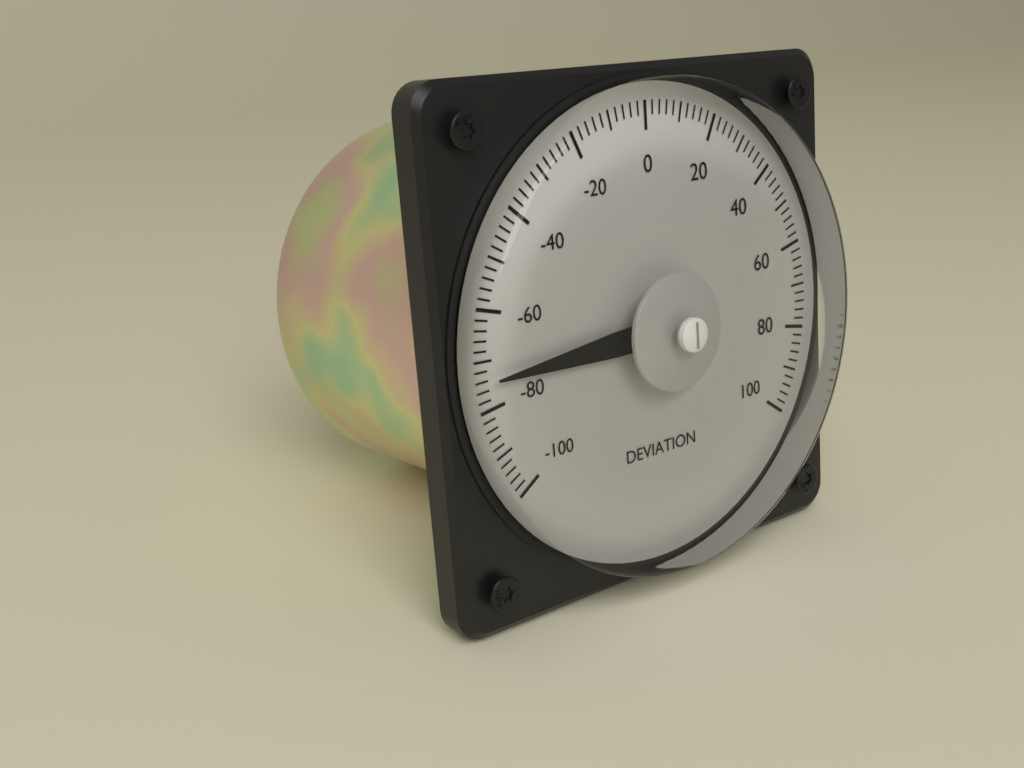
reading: -74 (no unit)
